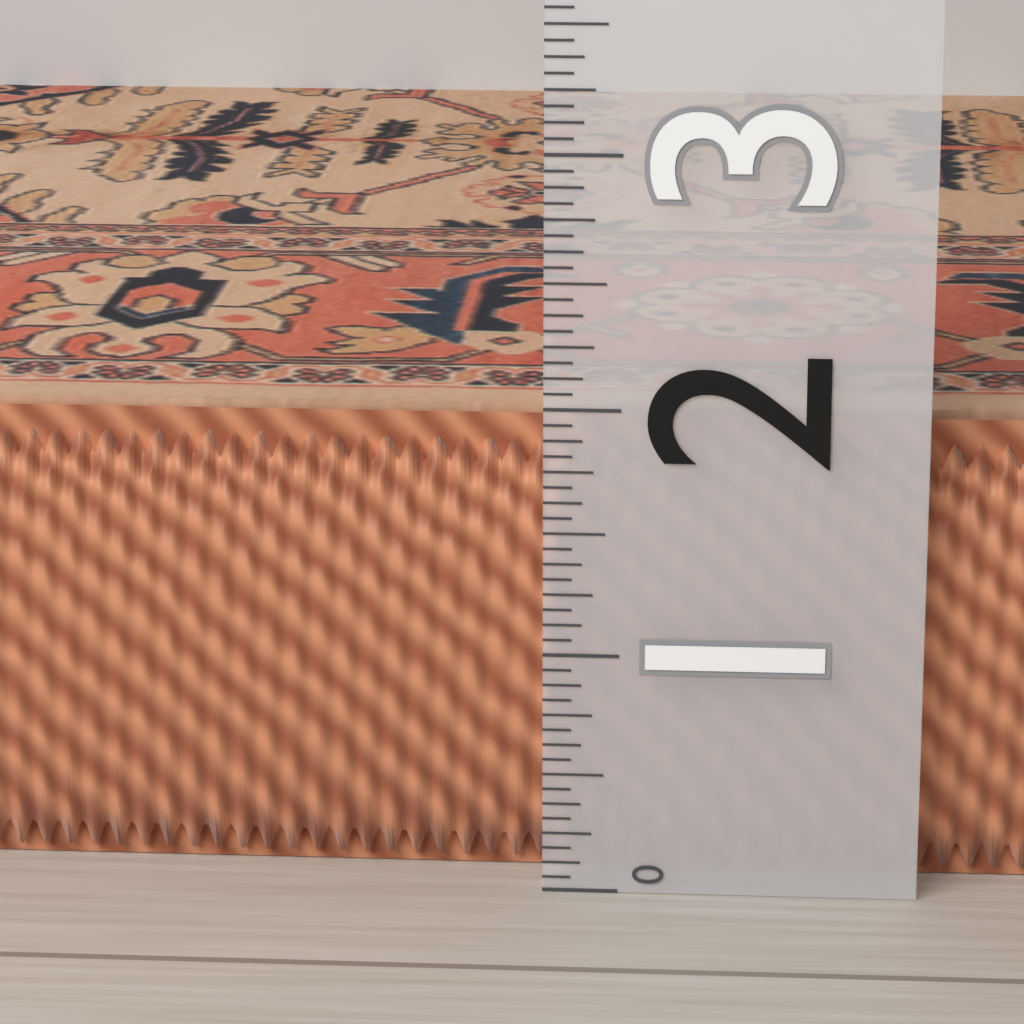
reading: 1.9375 (no unit)
